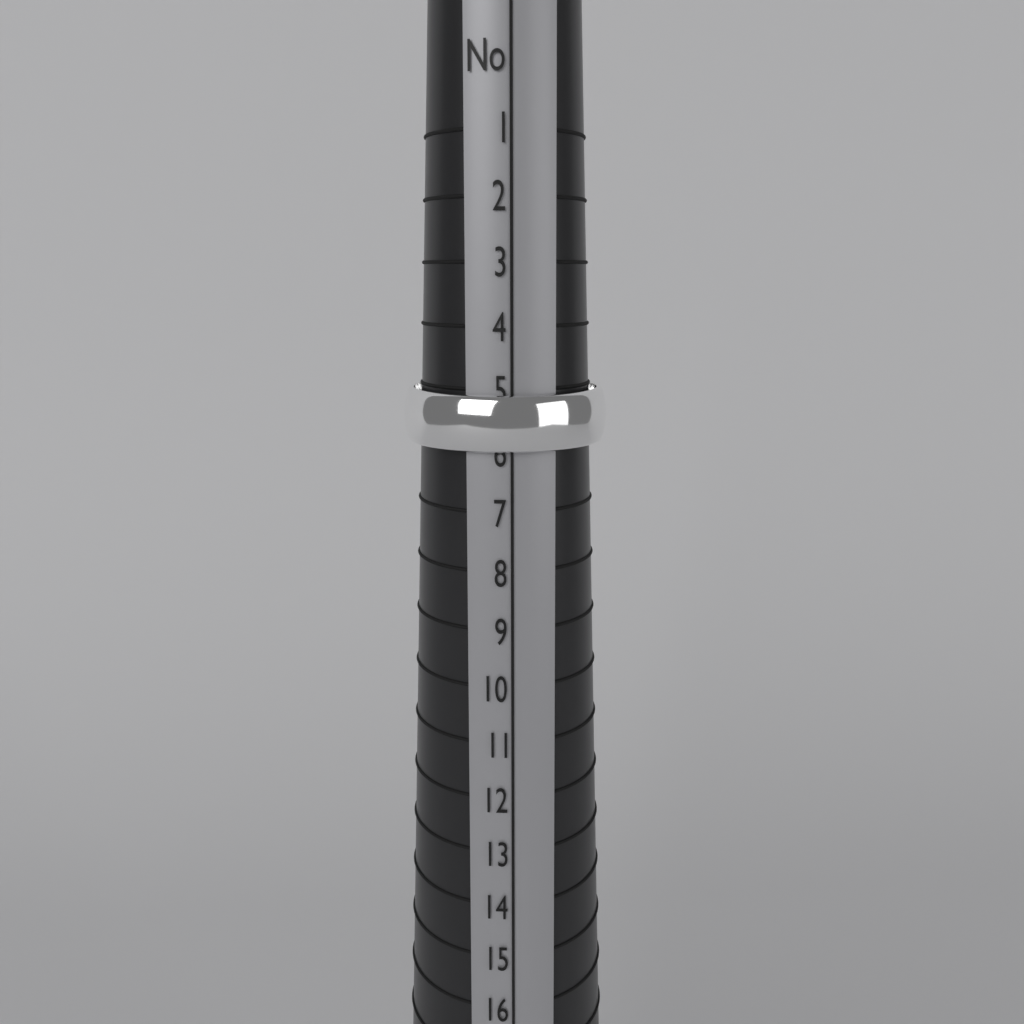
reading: 6 (no unit)
